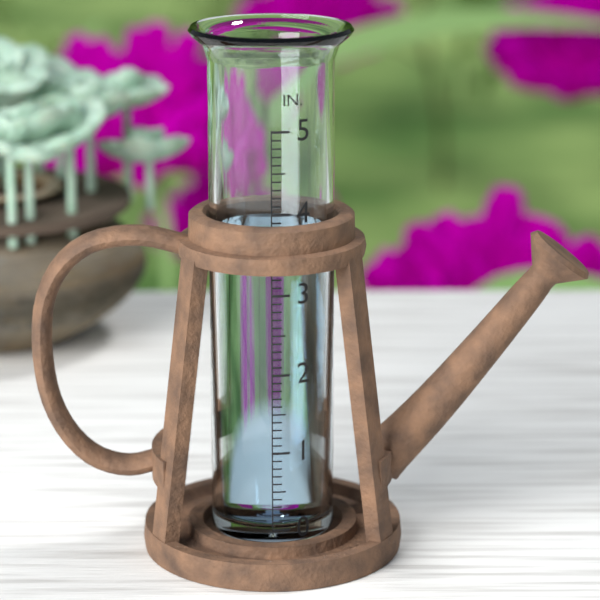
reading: 3.7 in
